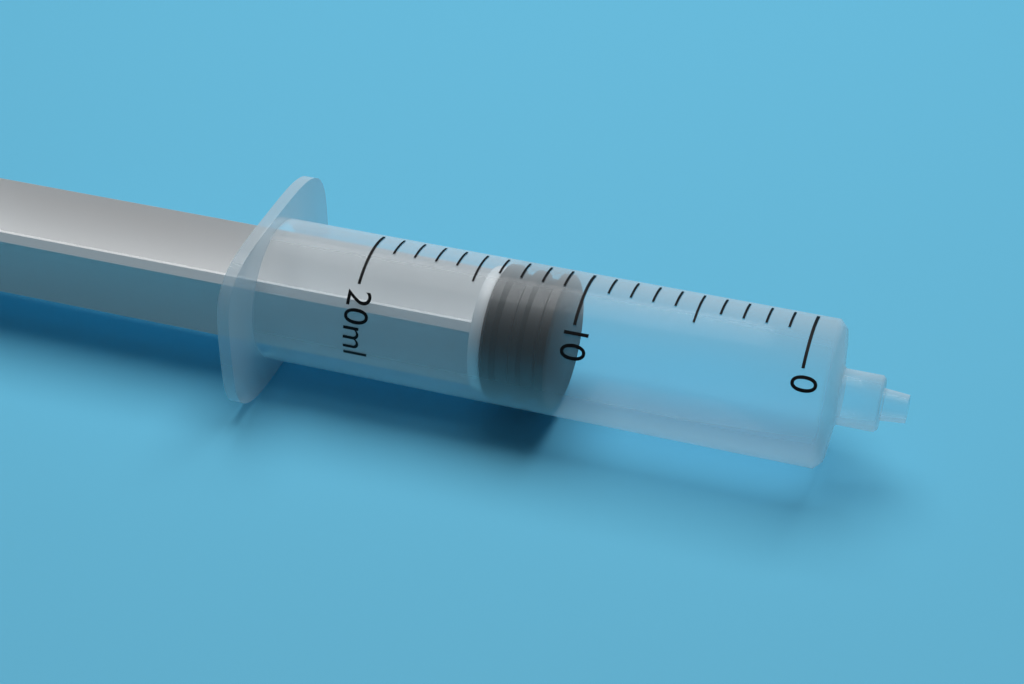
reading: 11 ml
